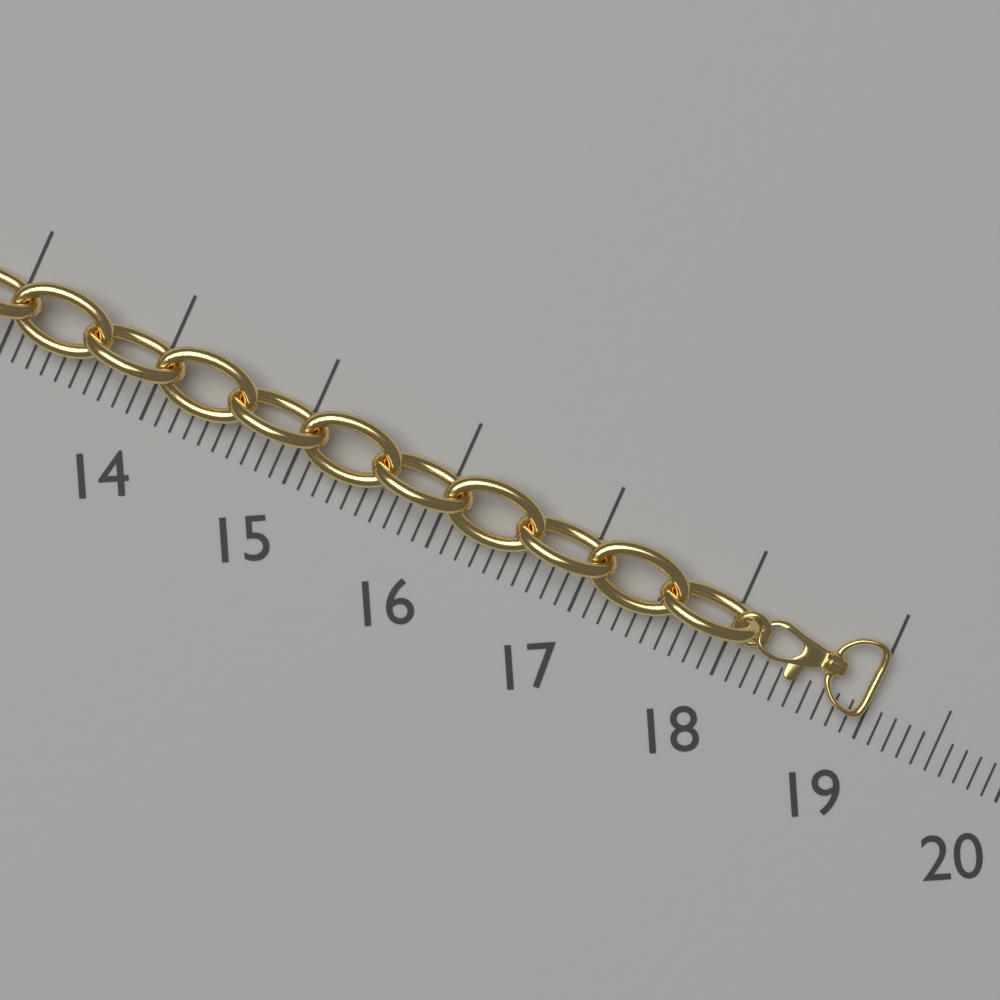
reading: 19.0 (no unit)
